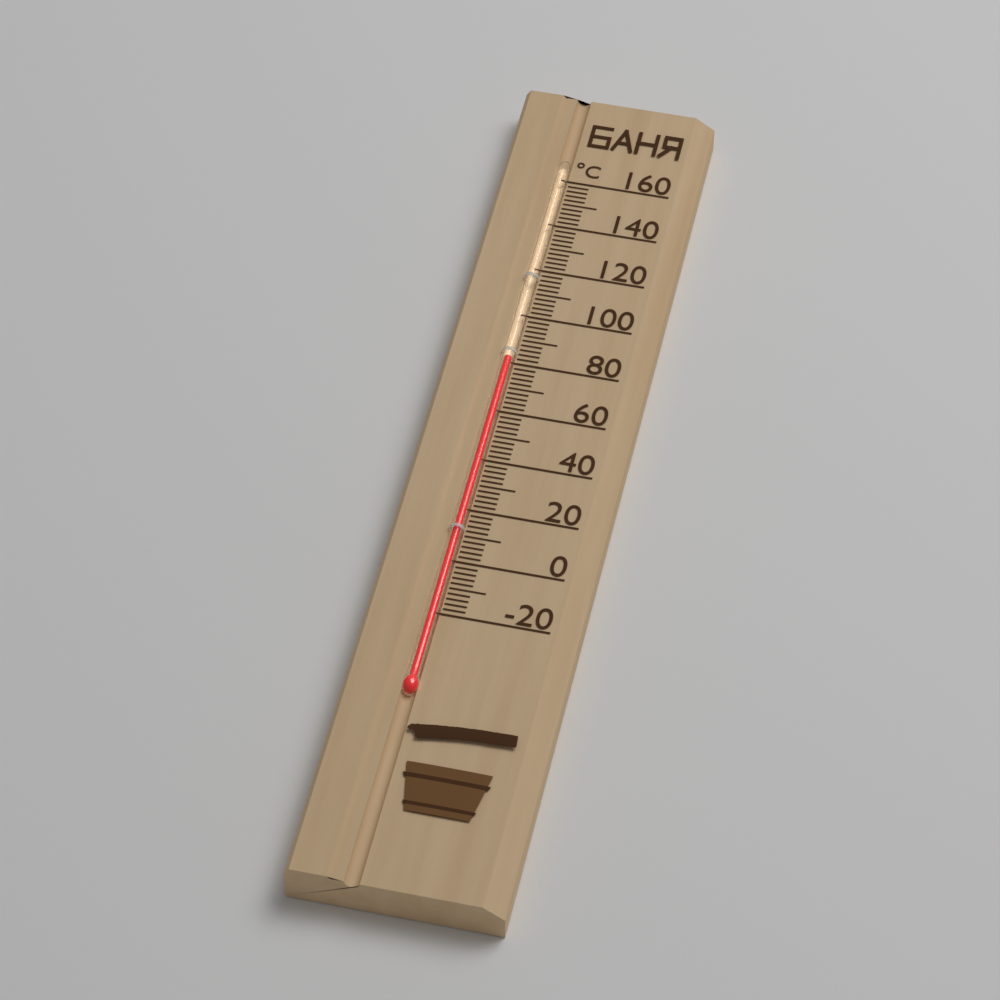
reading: 82 °C
